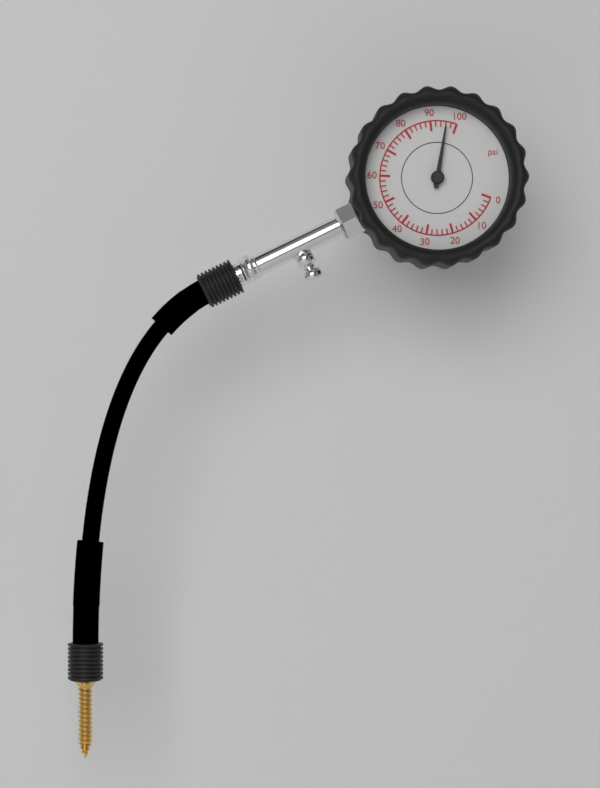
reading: 96 psi
